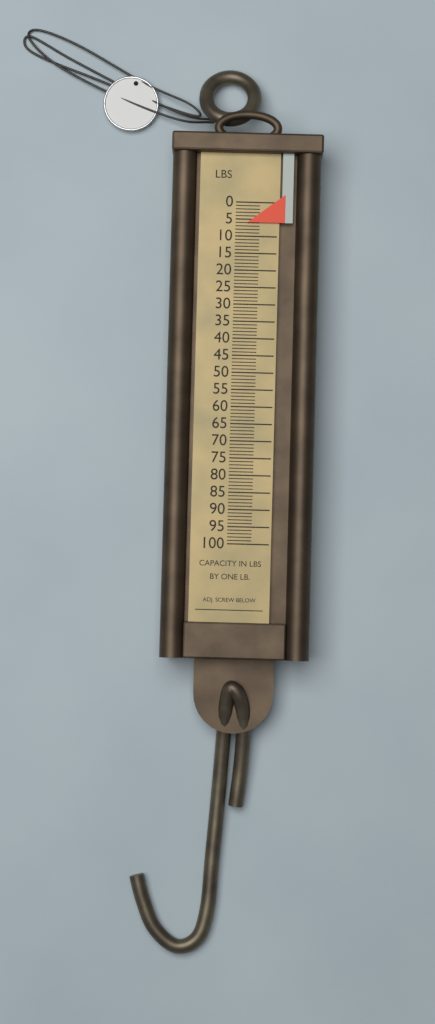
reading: 6 lb
